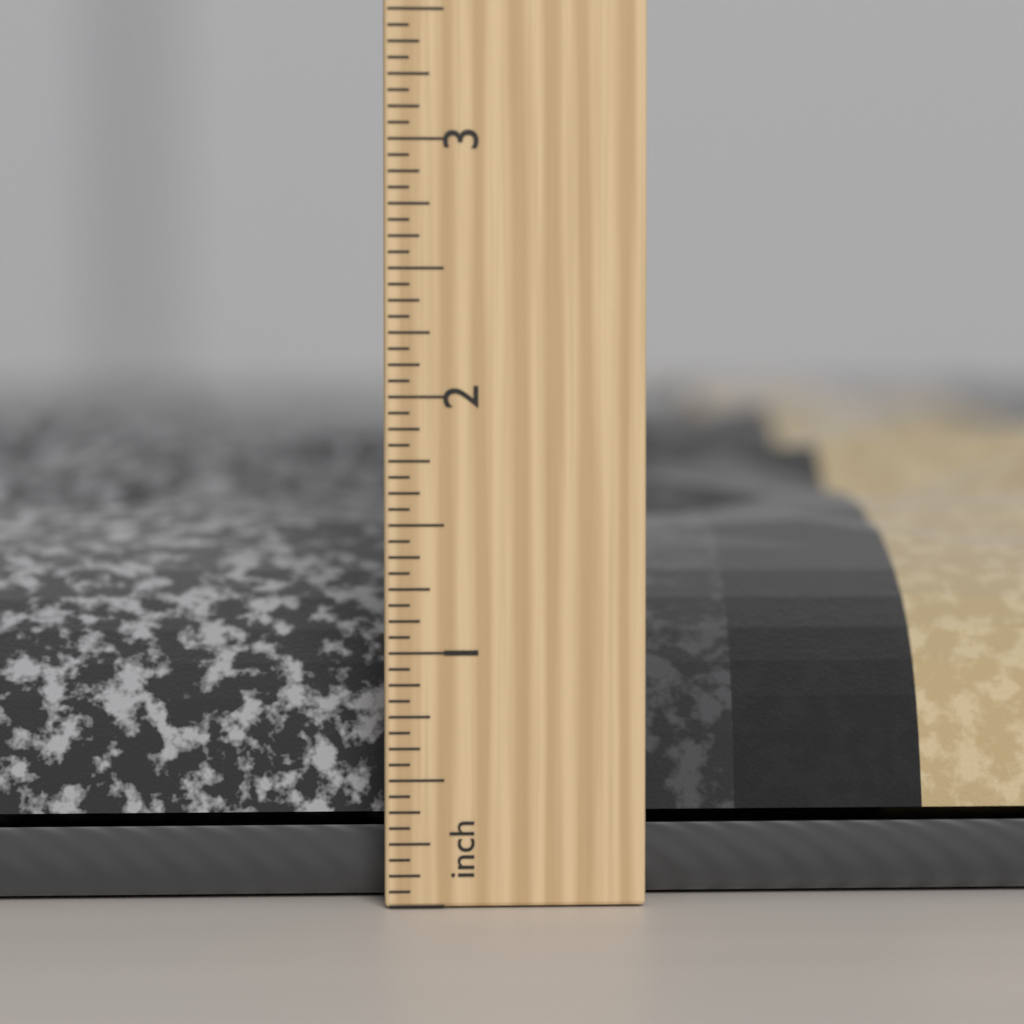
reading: 2.0625 in
